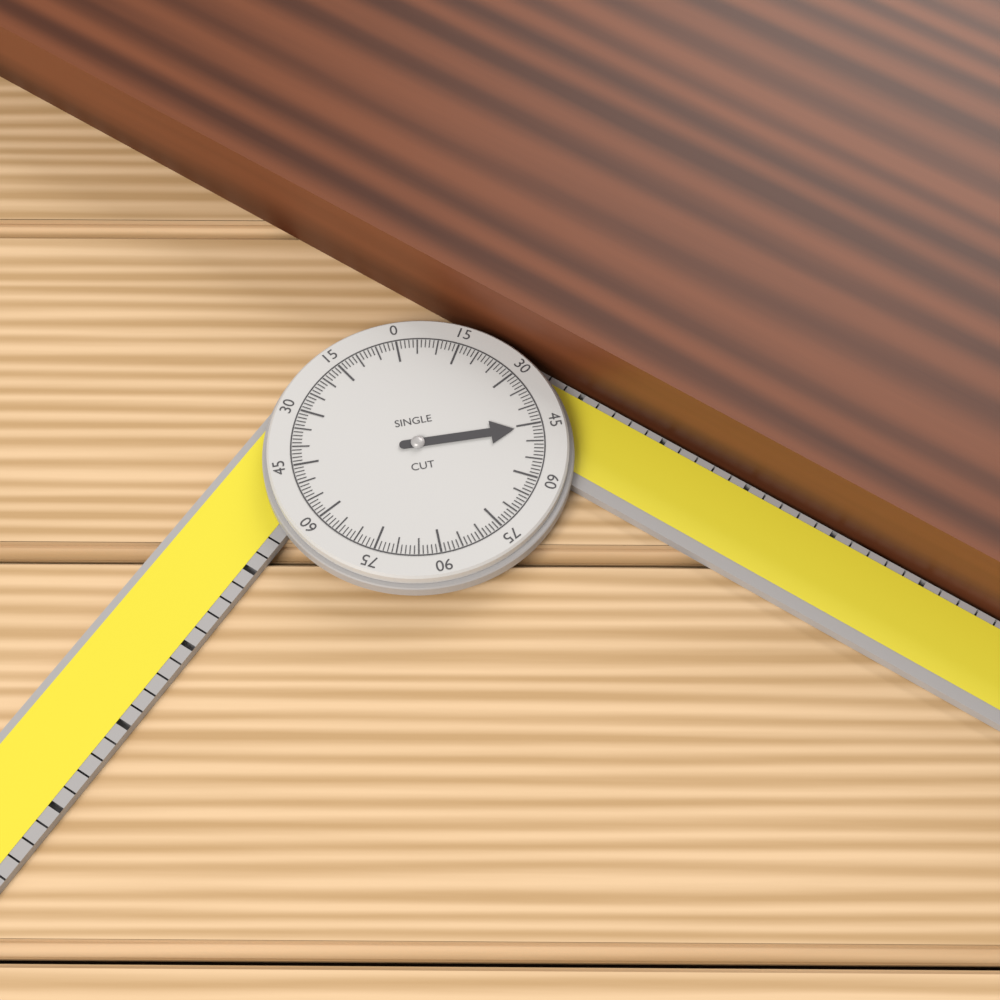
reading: 46 °
